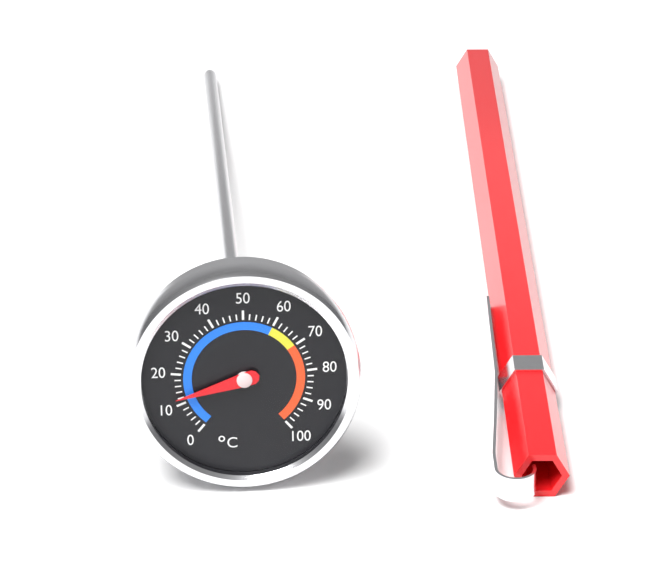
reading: 12 °C
